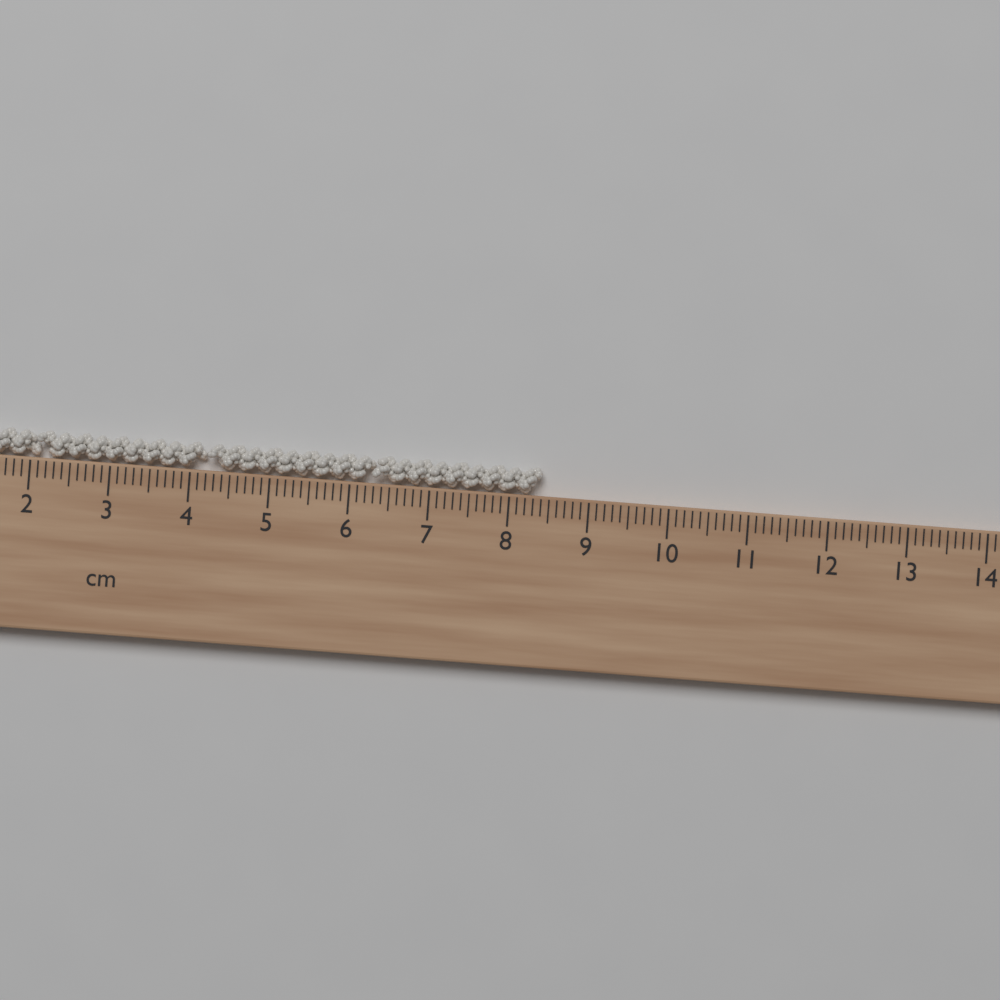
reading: 8.4 cm
